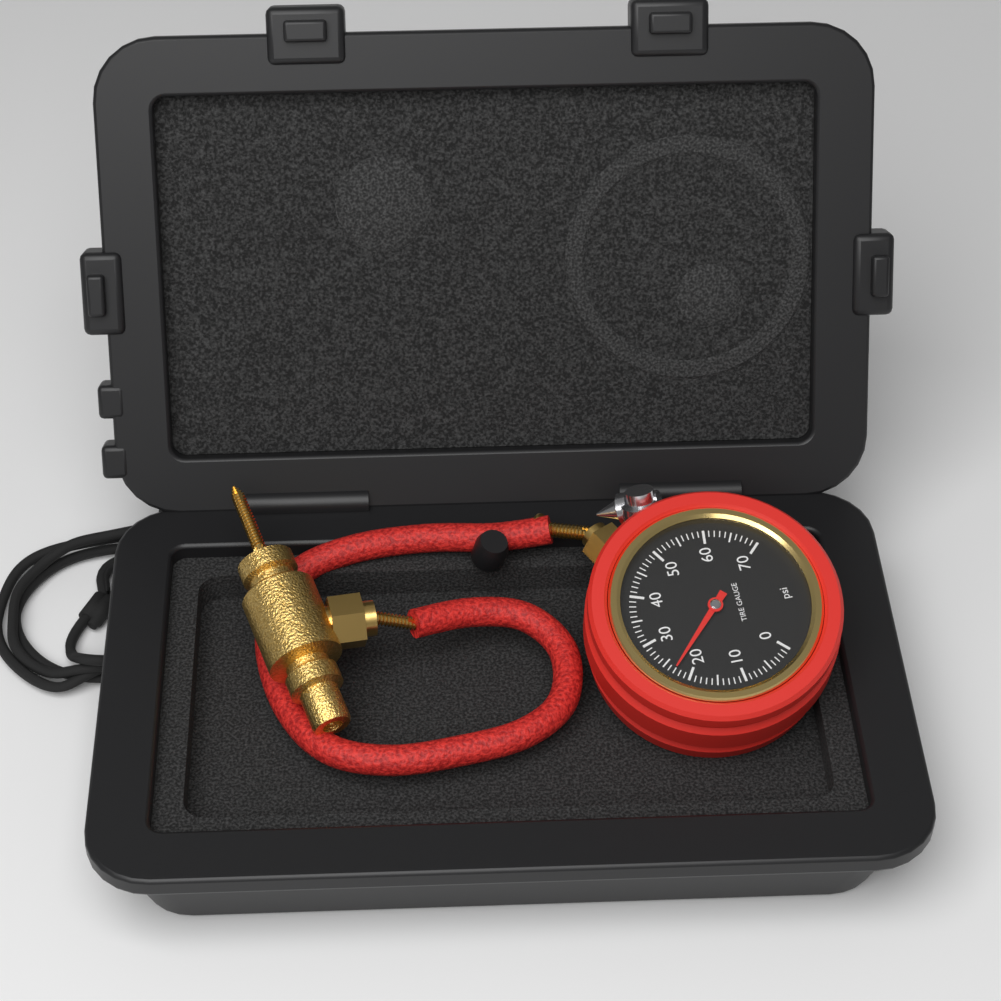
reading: 23 psi
